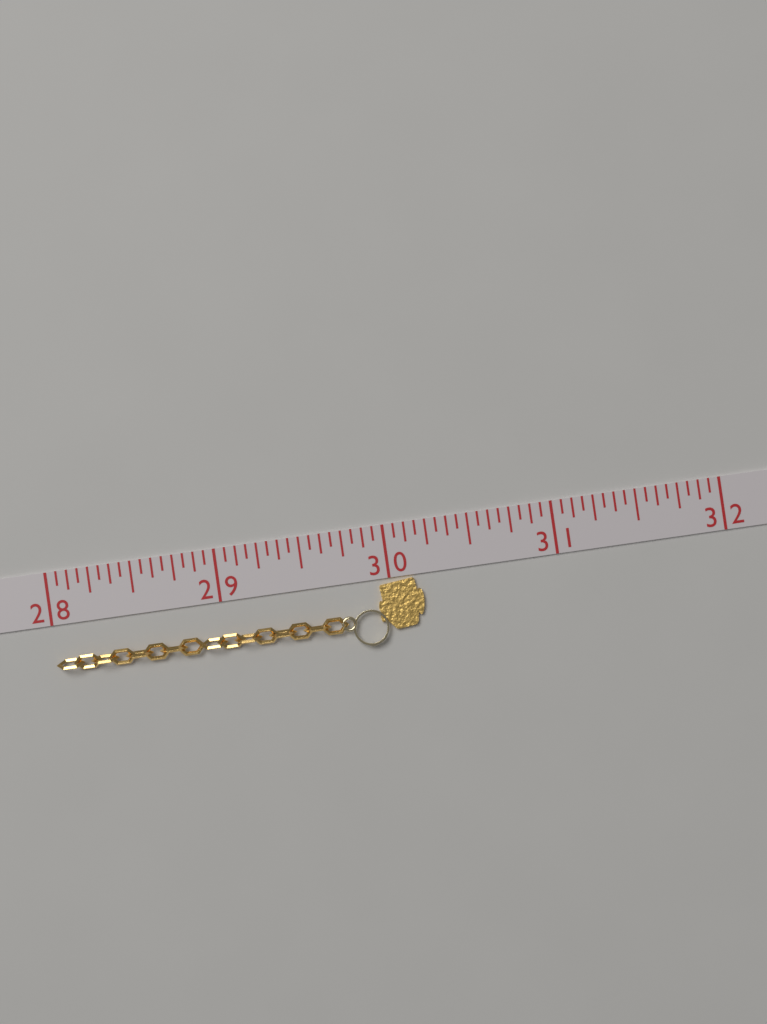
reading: 30.1875 (no unit)
